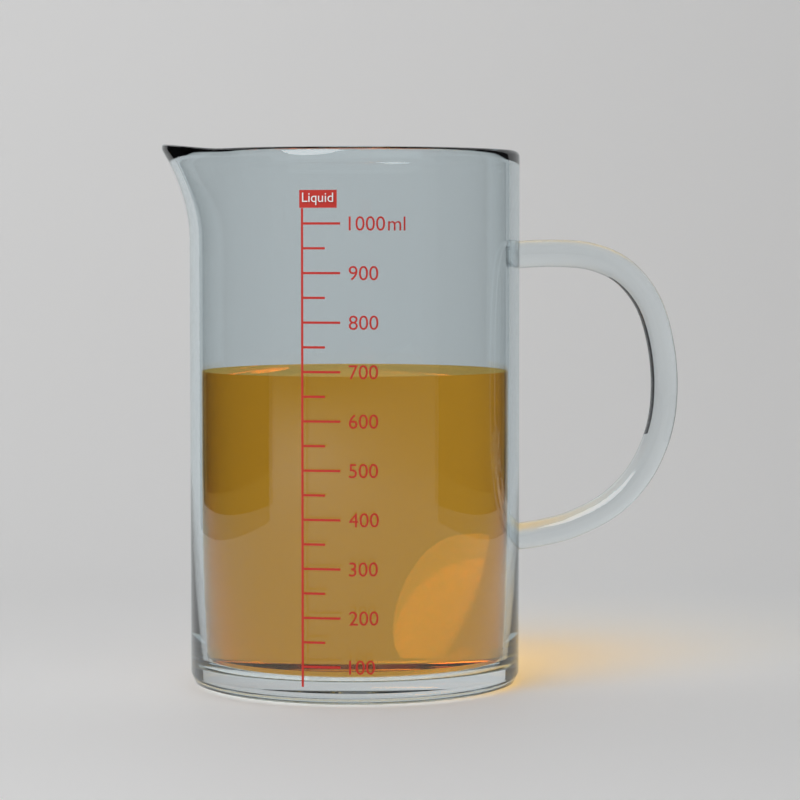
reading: 690 ml
